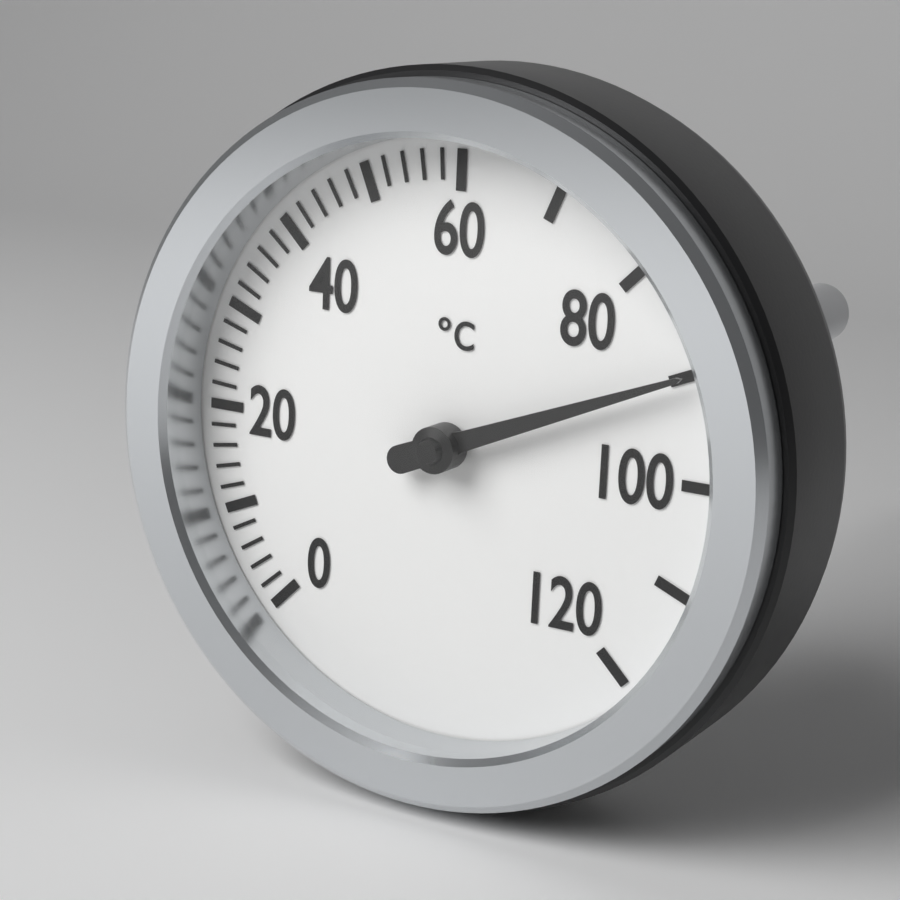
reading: 90 °C
